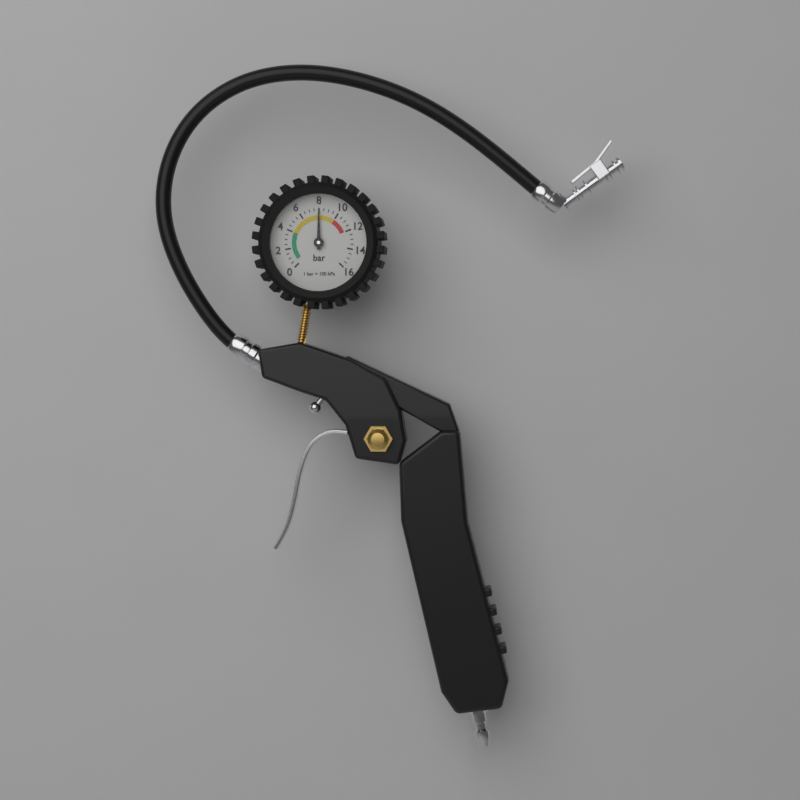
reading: 8.0 bar
